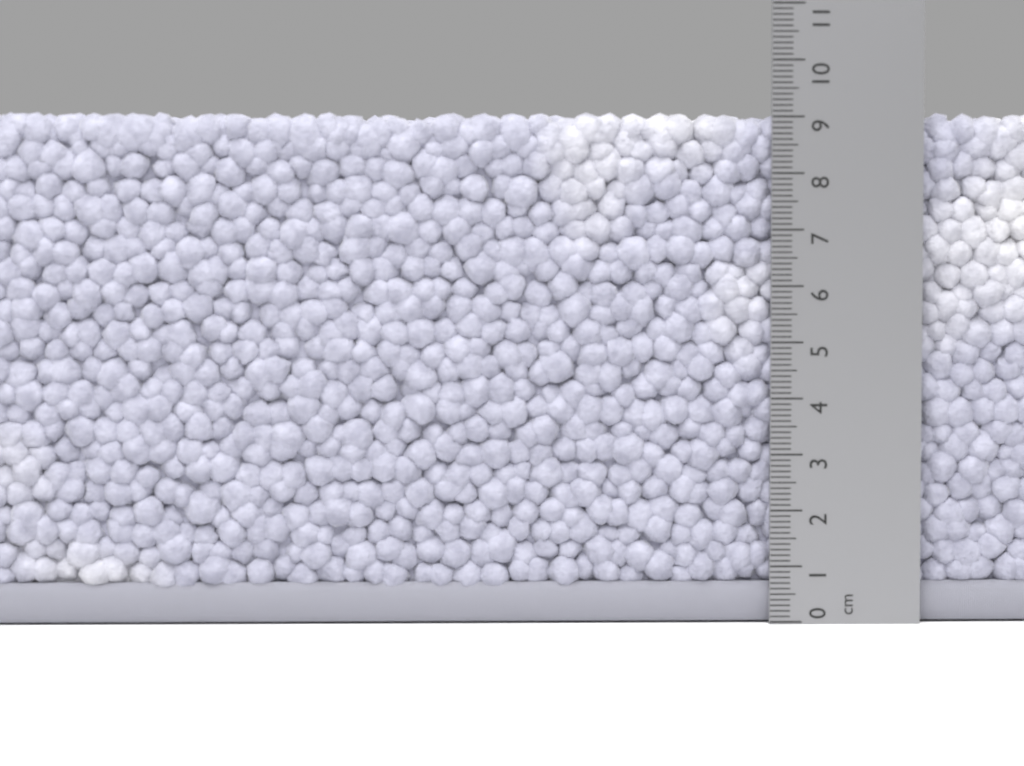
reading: 9.1 cm
